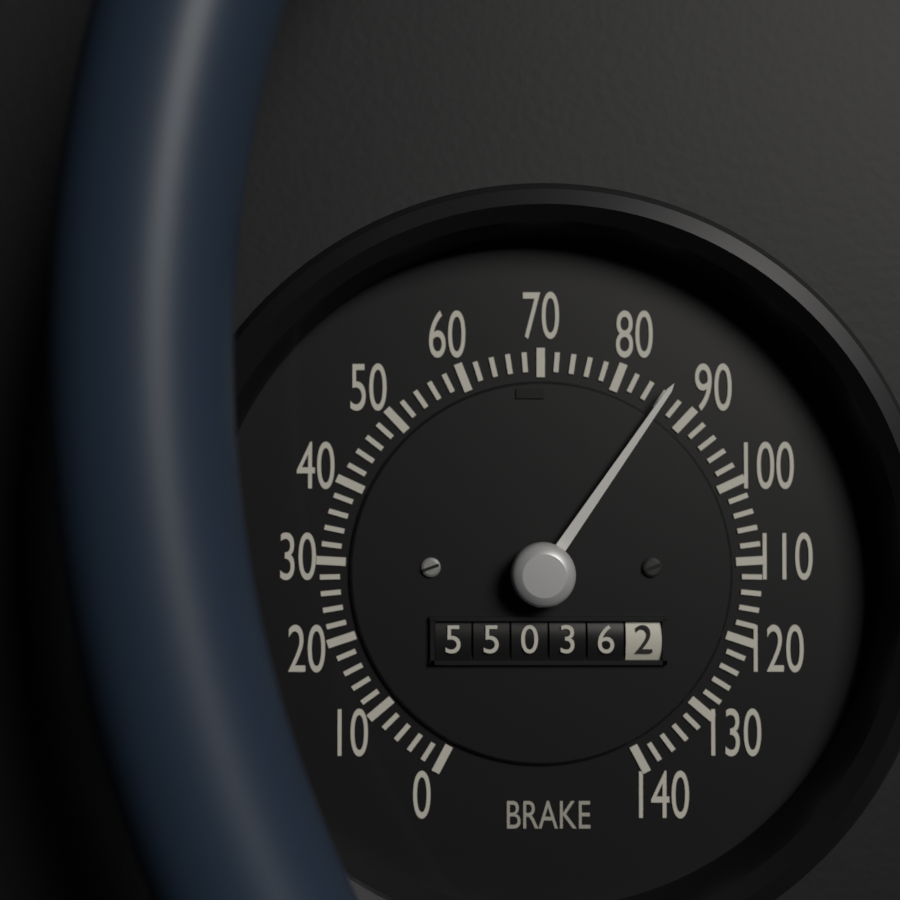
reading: 86 (no unit)
